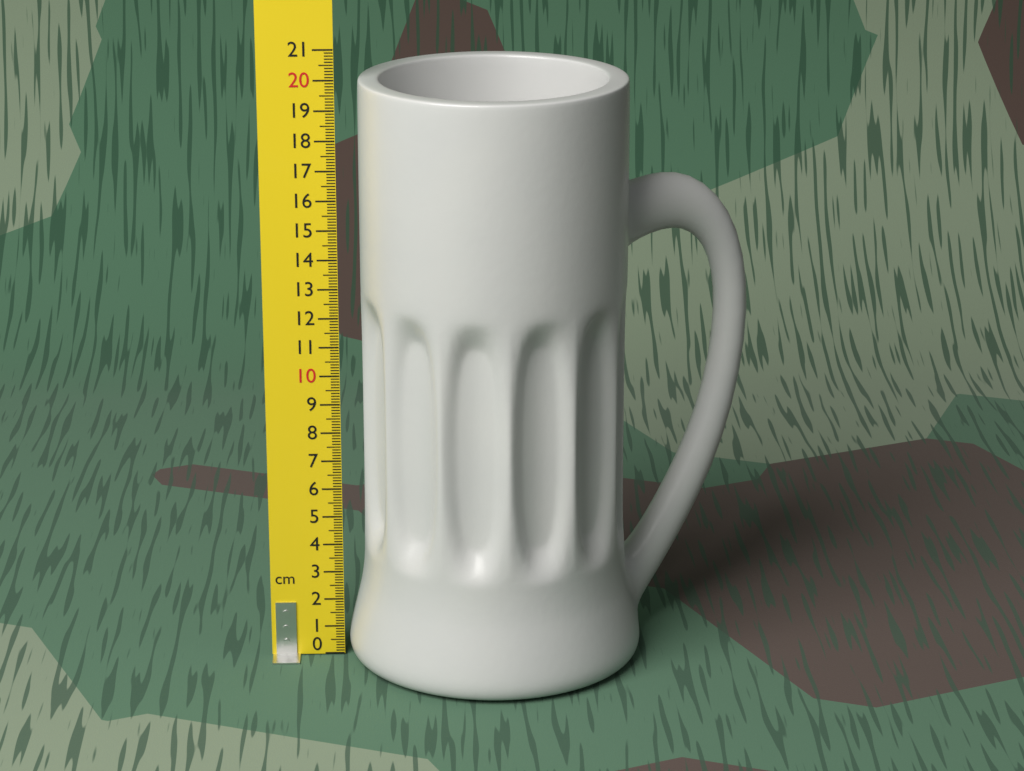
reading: 20.0 cm
